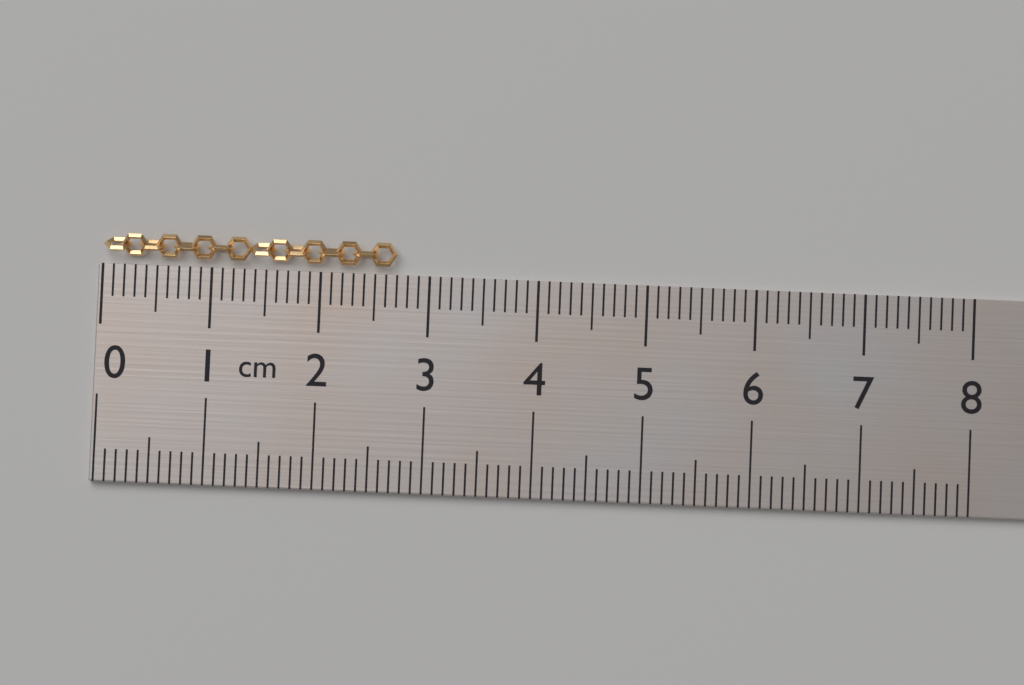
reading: 2.7 cm
